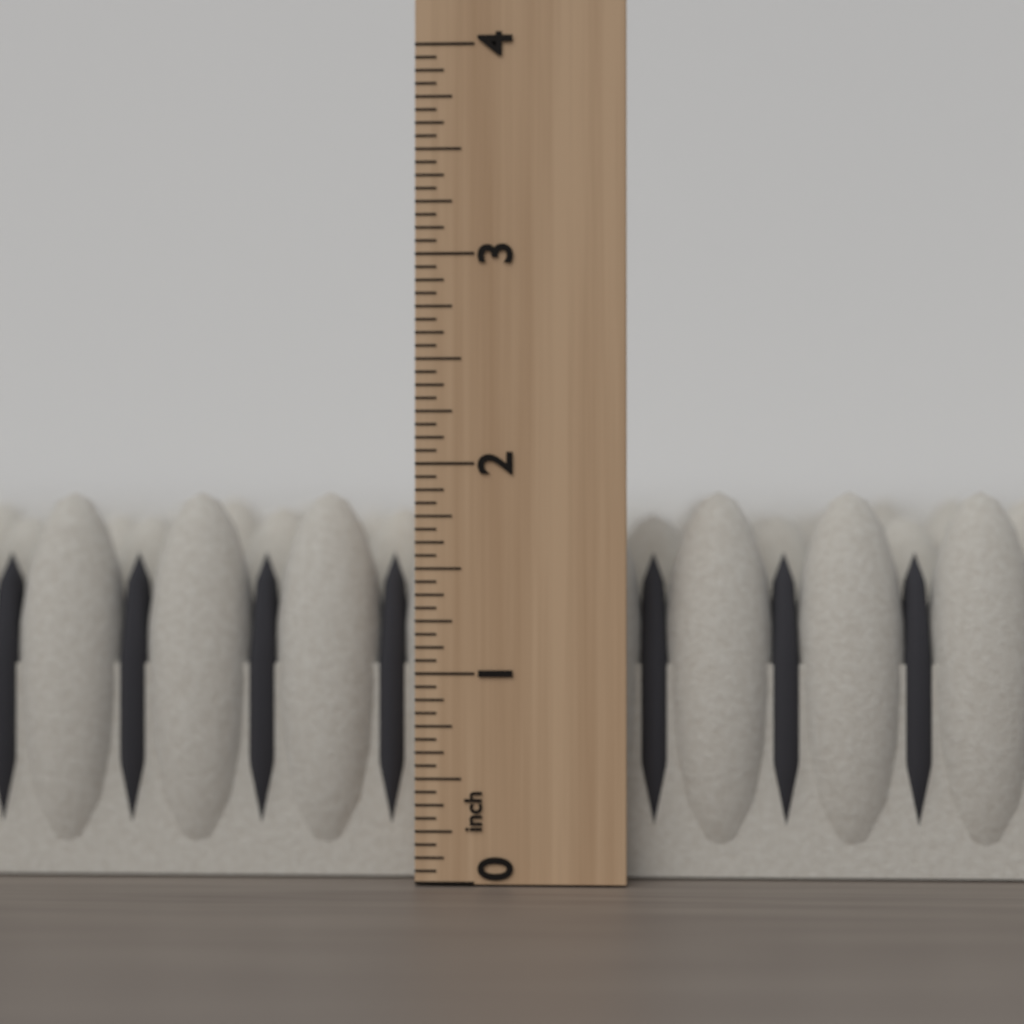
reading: 1.8750 inch
